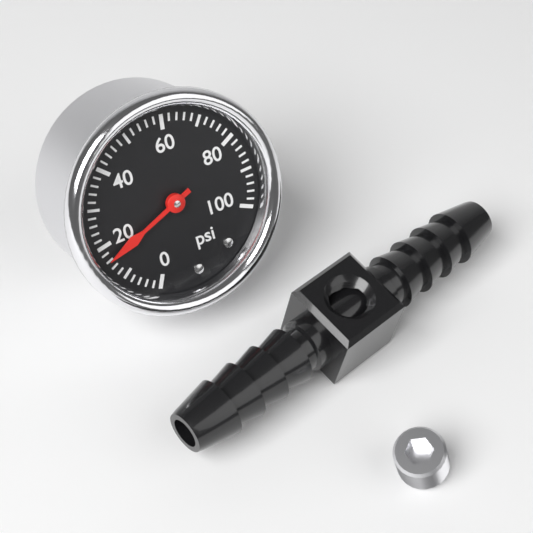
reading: 16 psi
